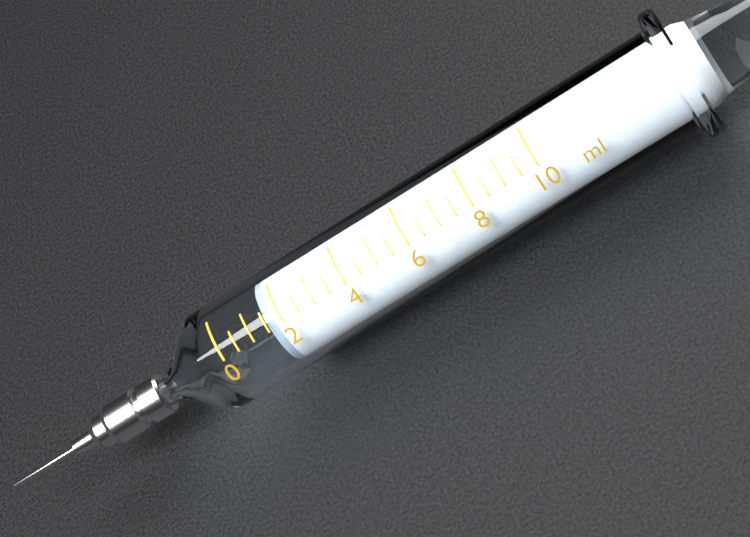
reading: 1.5 ml
